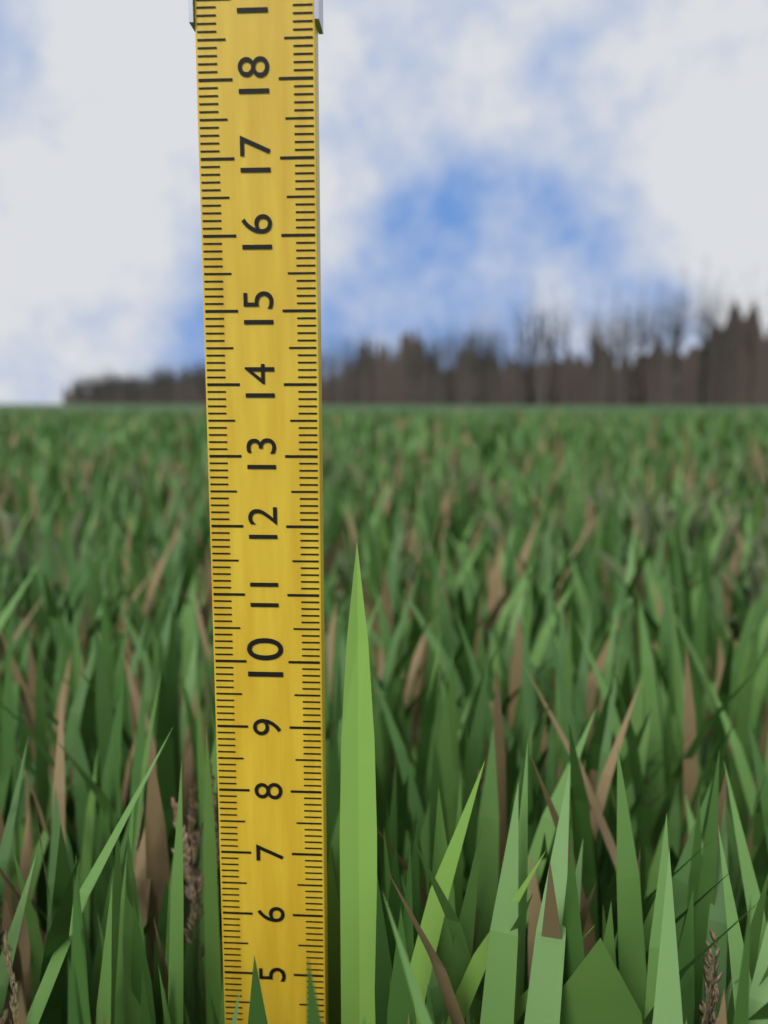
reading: 11.8 (no unit)
